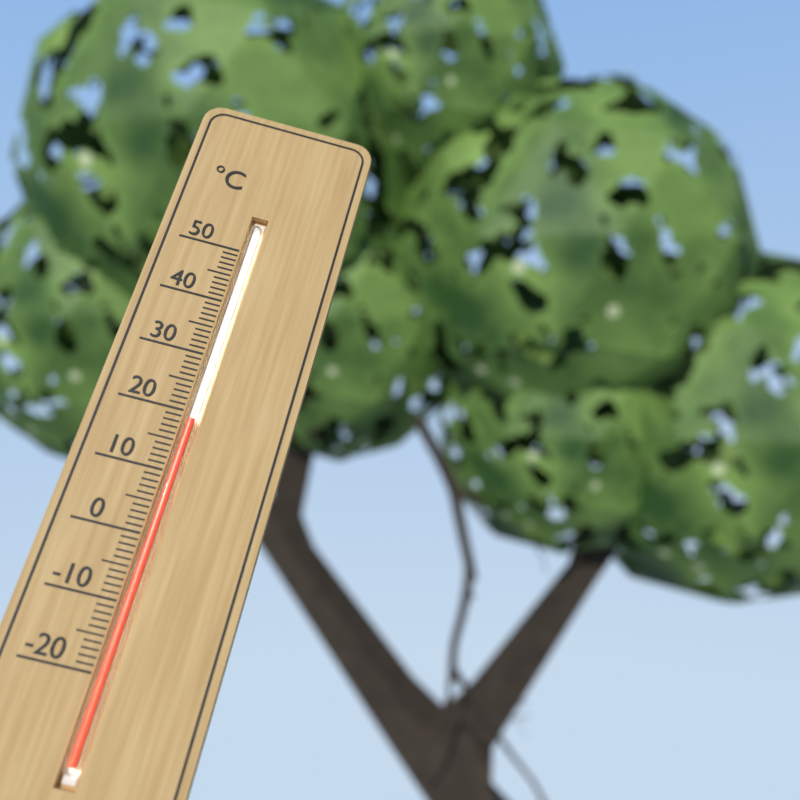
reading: 19 °C
